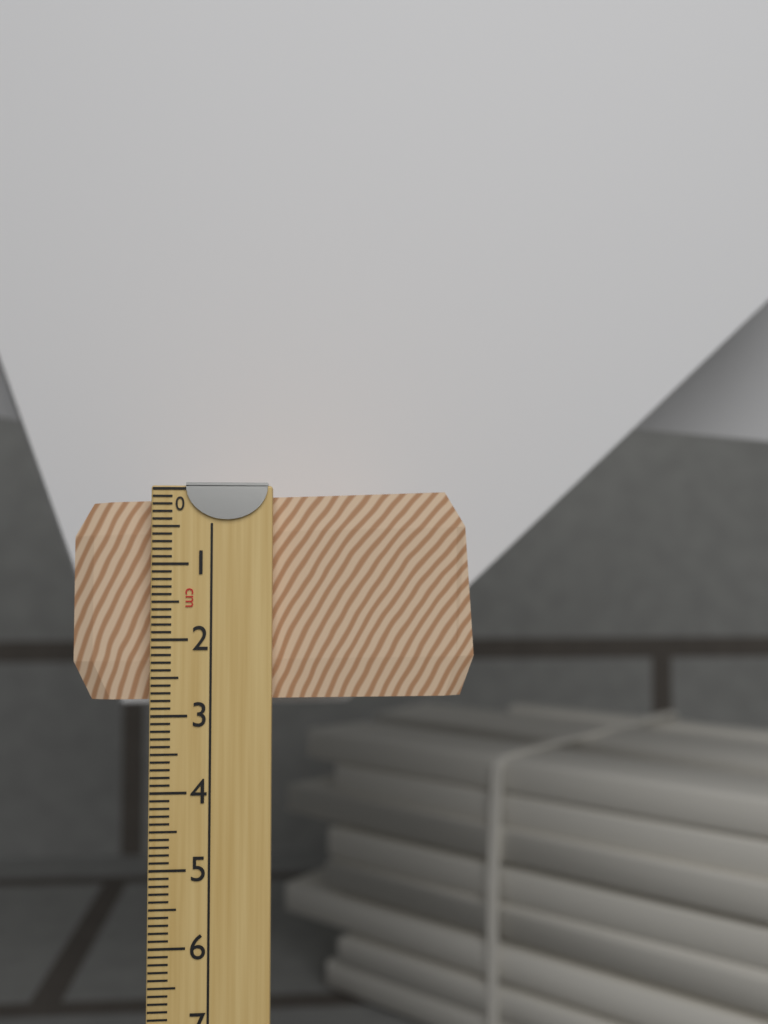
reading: 3.0 cm
